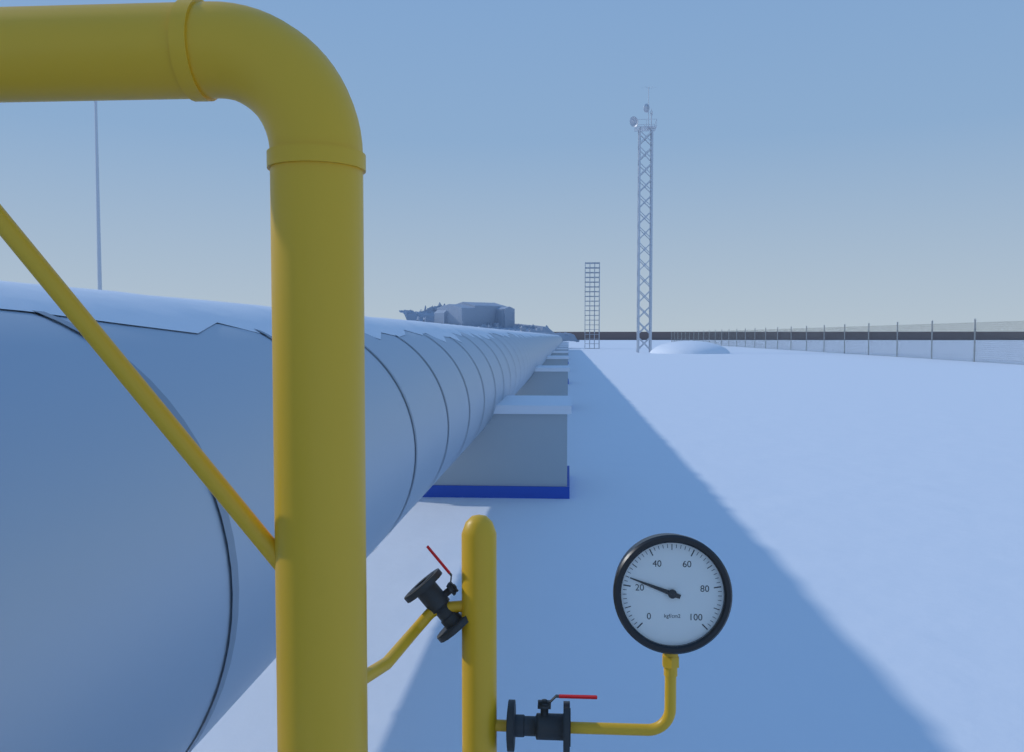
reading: 24 kgf/cm2
